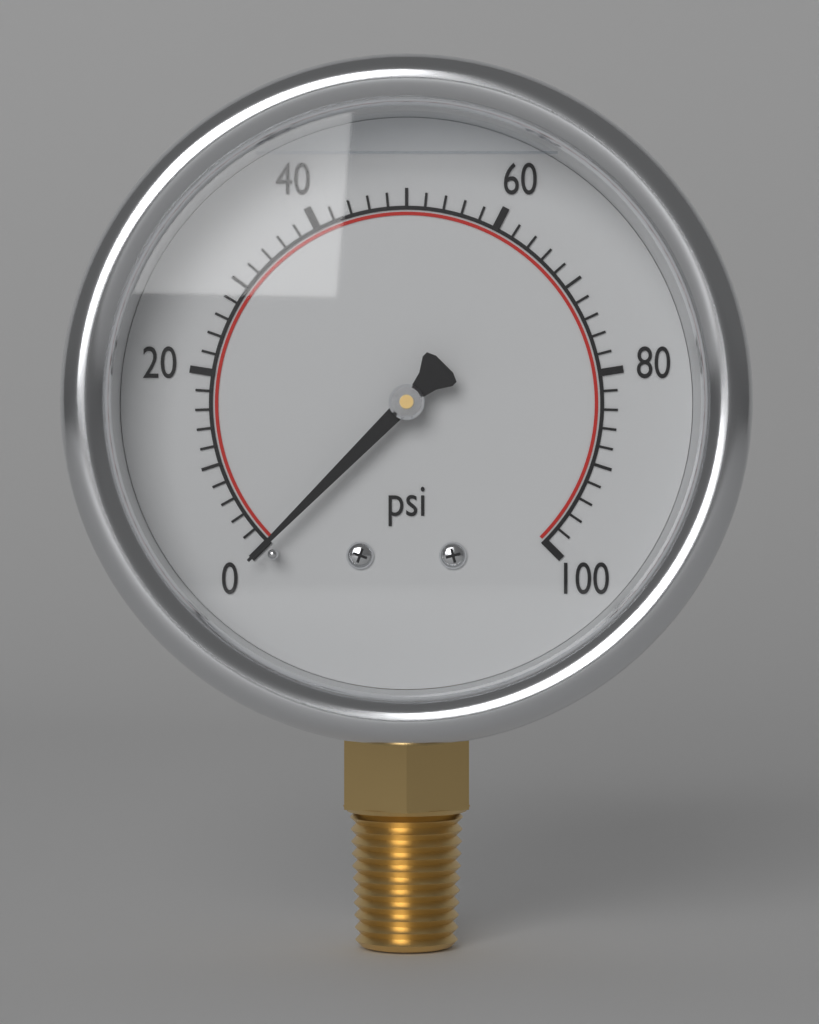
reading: 0 psi
